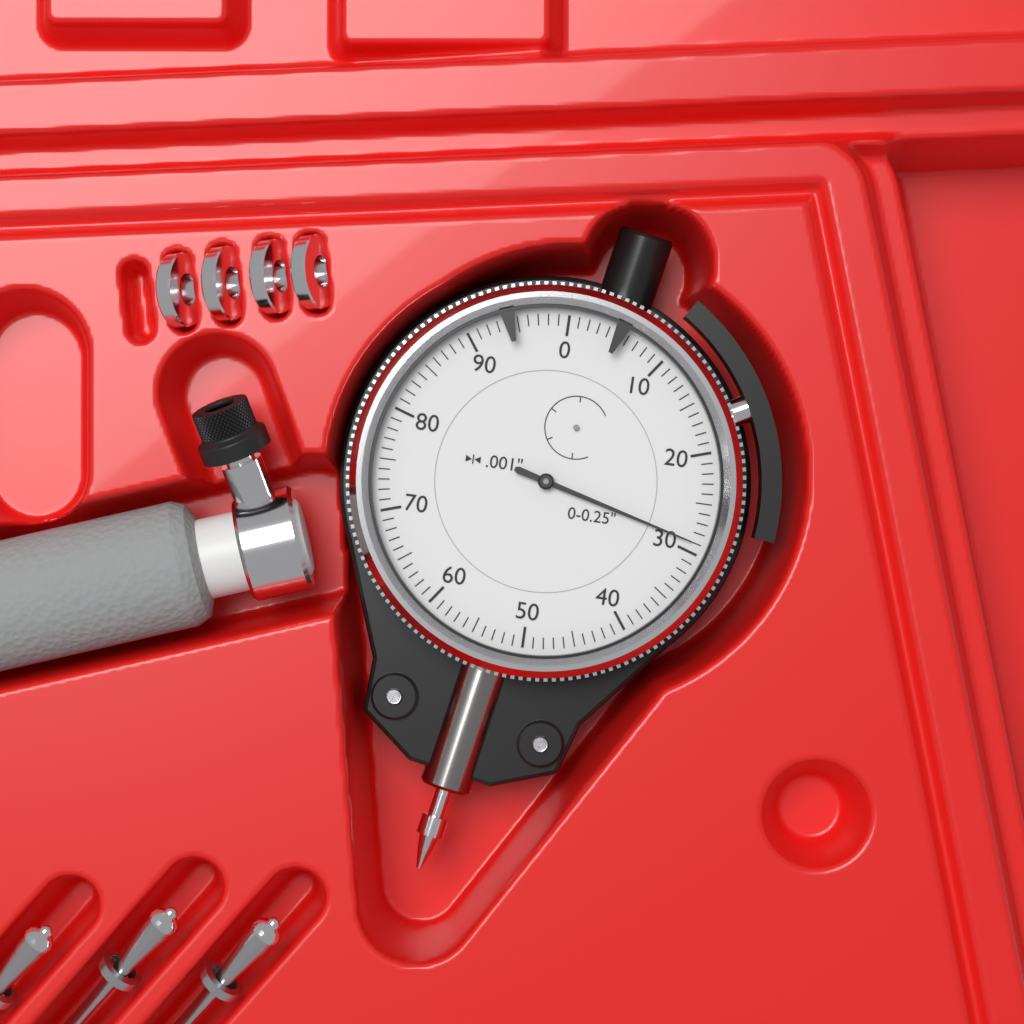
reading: 0.029 in
